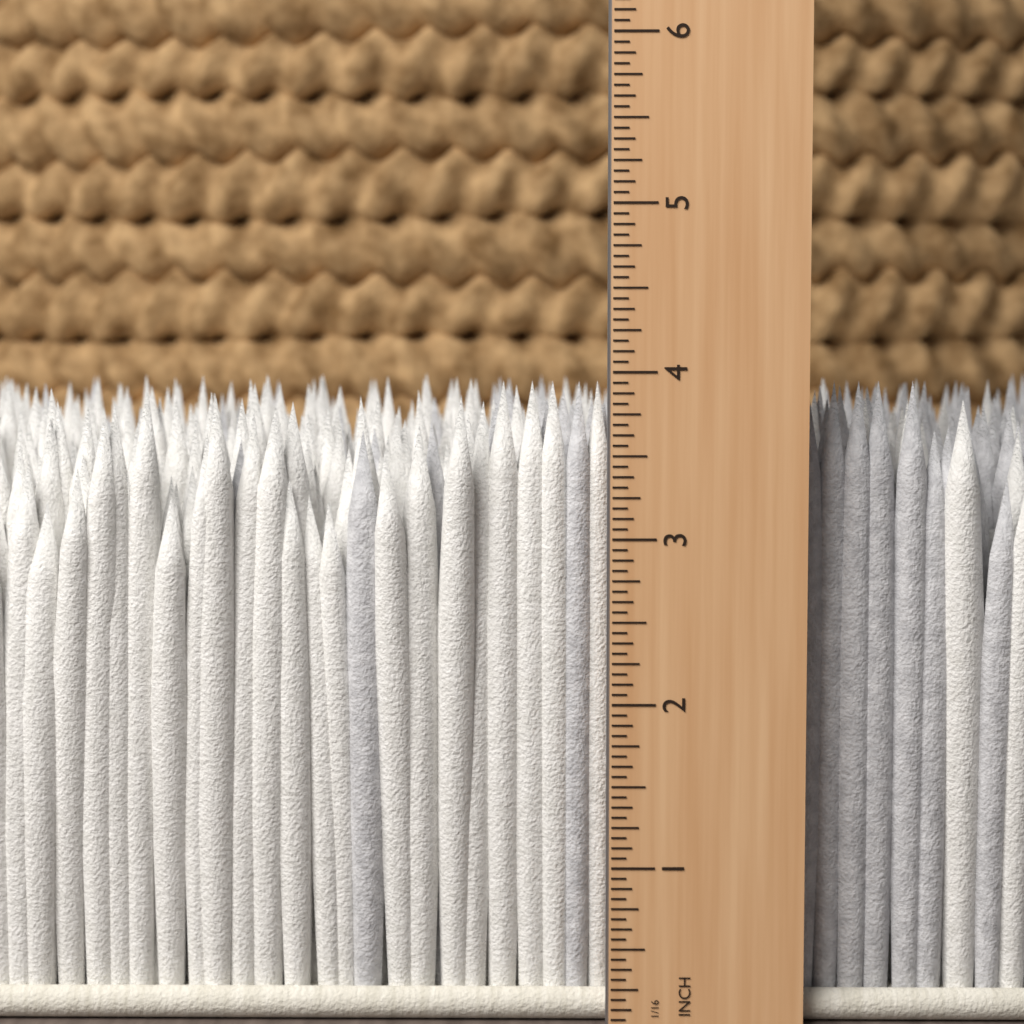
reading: 3.9375 in
